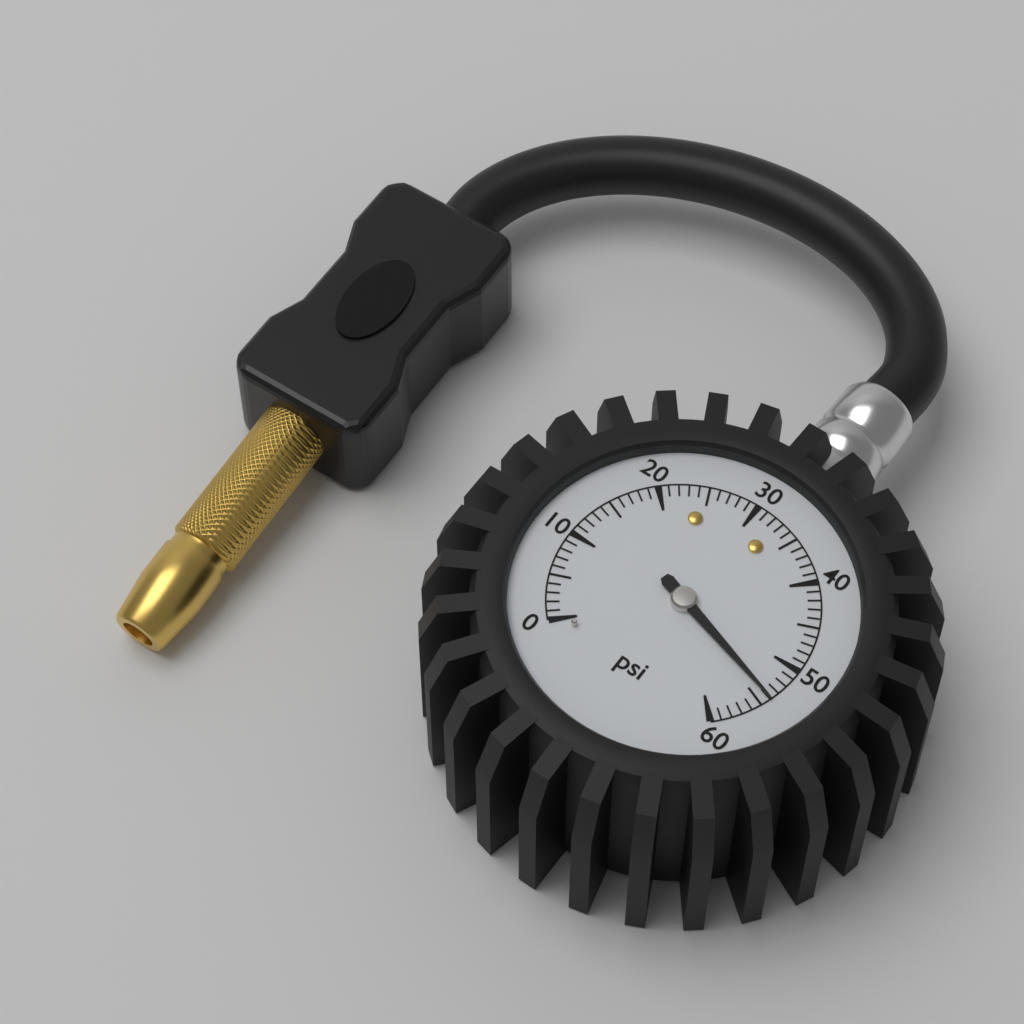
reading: 54 psi
